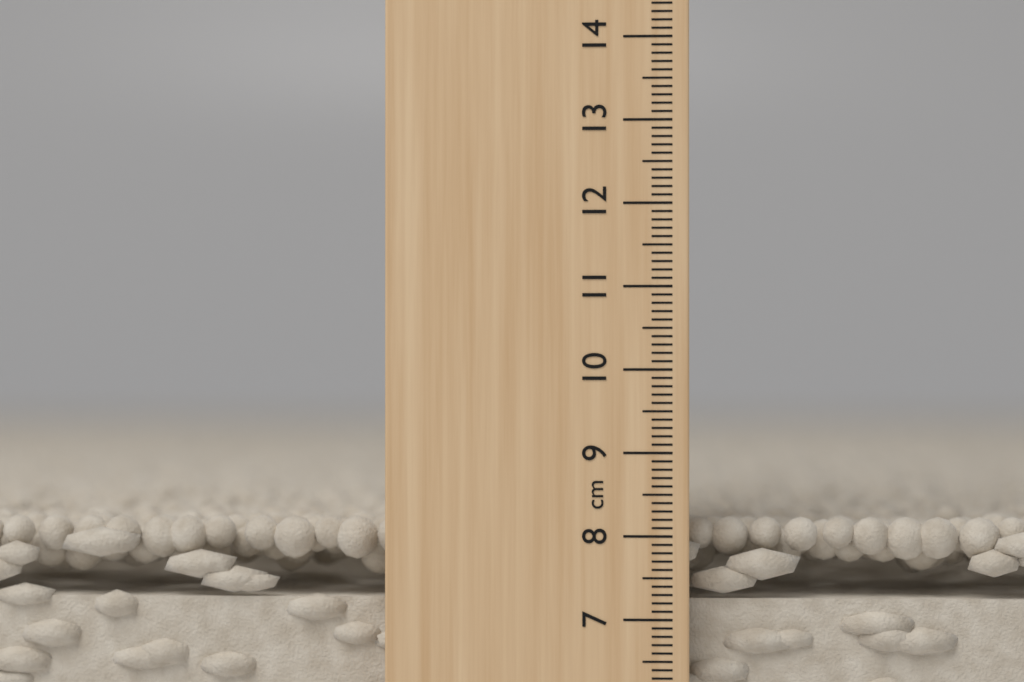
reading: 8.2 cm
